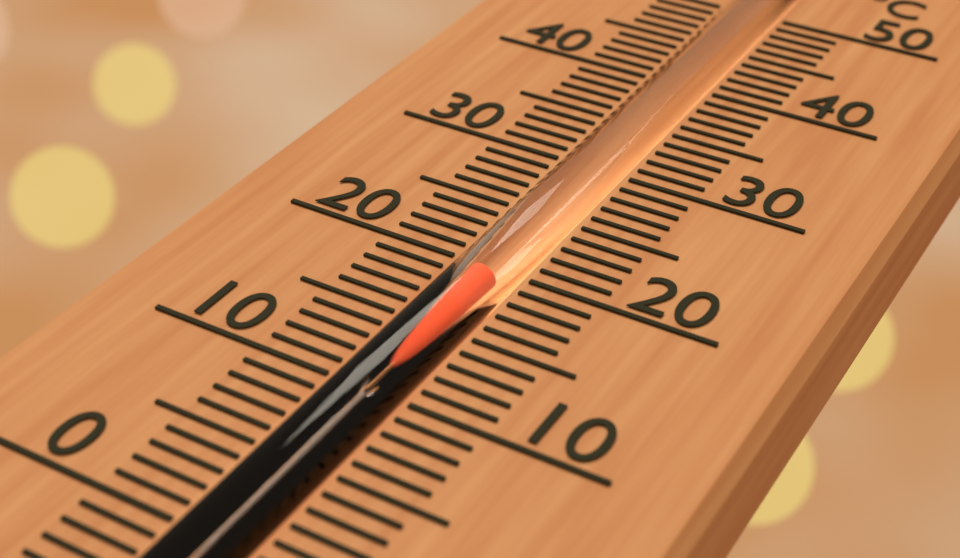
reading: 19 °C
